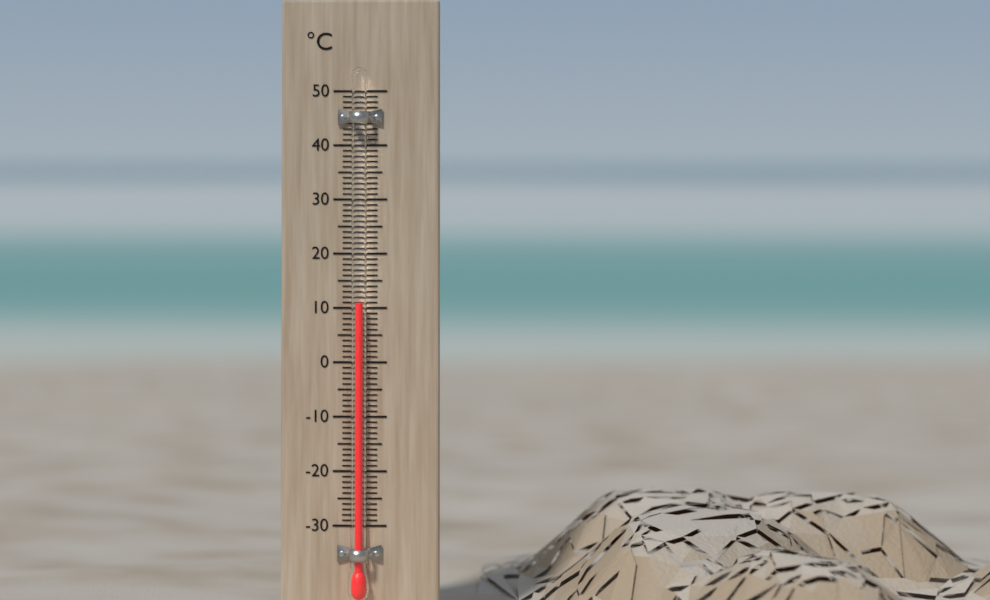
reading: 11 °C
